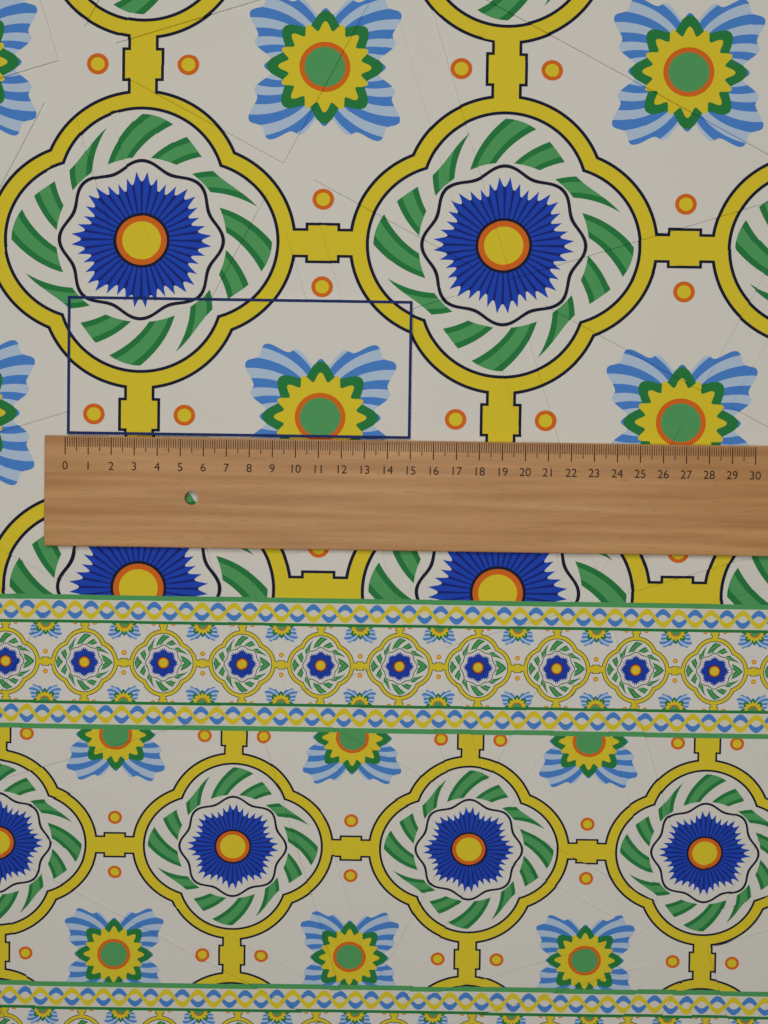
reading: 15.0 (no unit)
